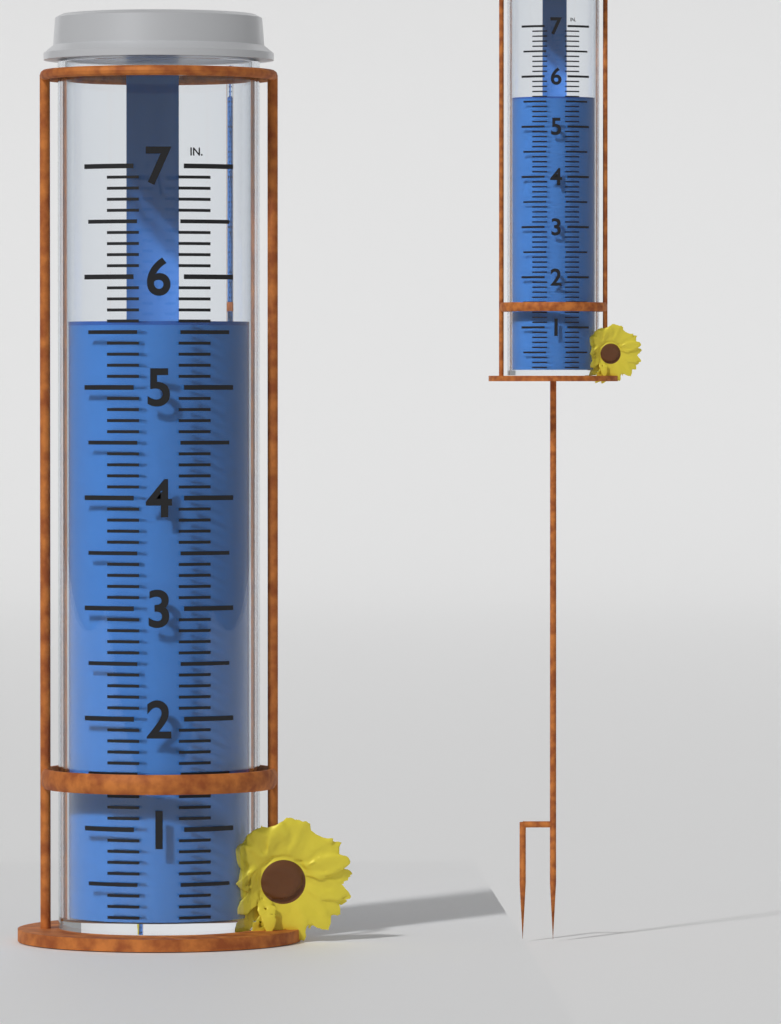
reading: 5.6 in
